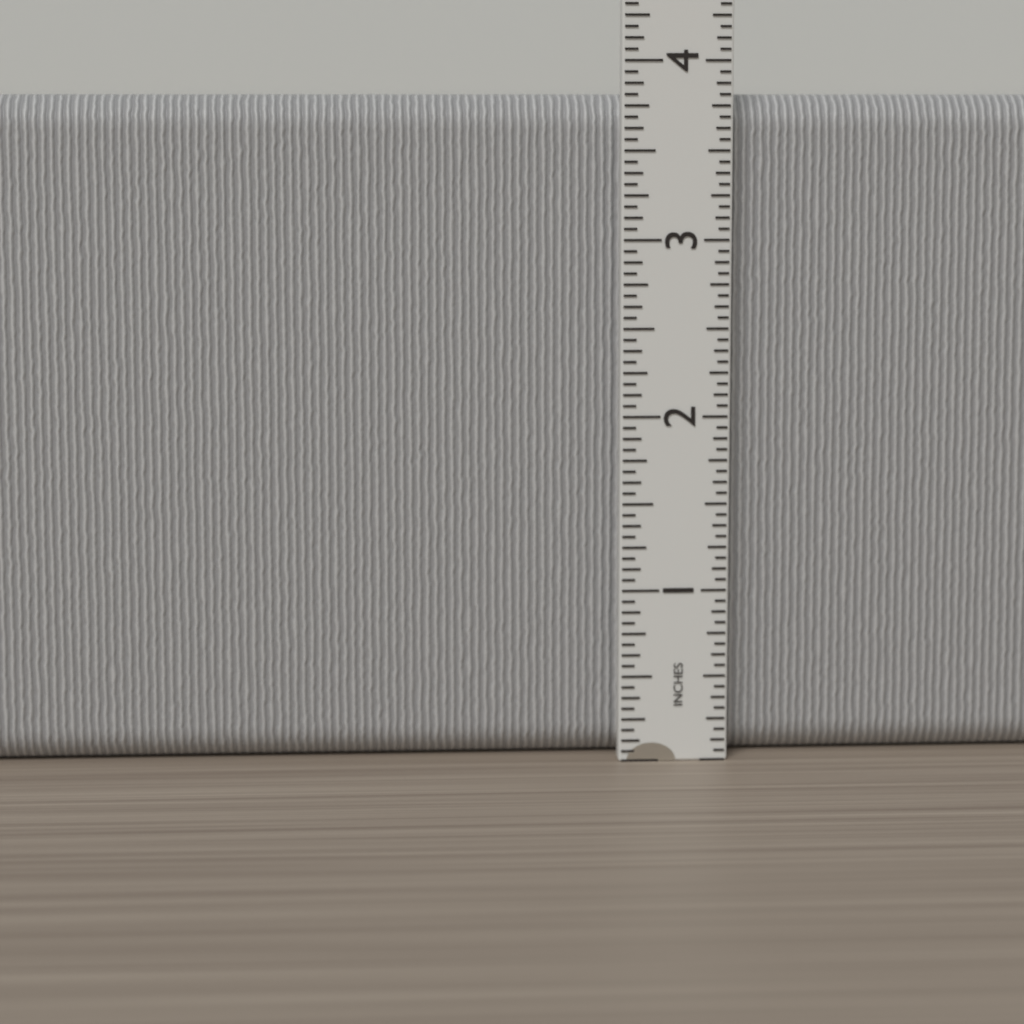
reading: 3.8125 in
